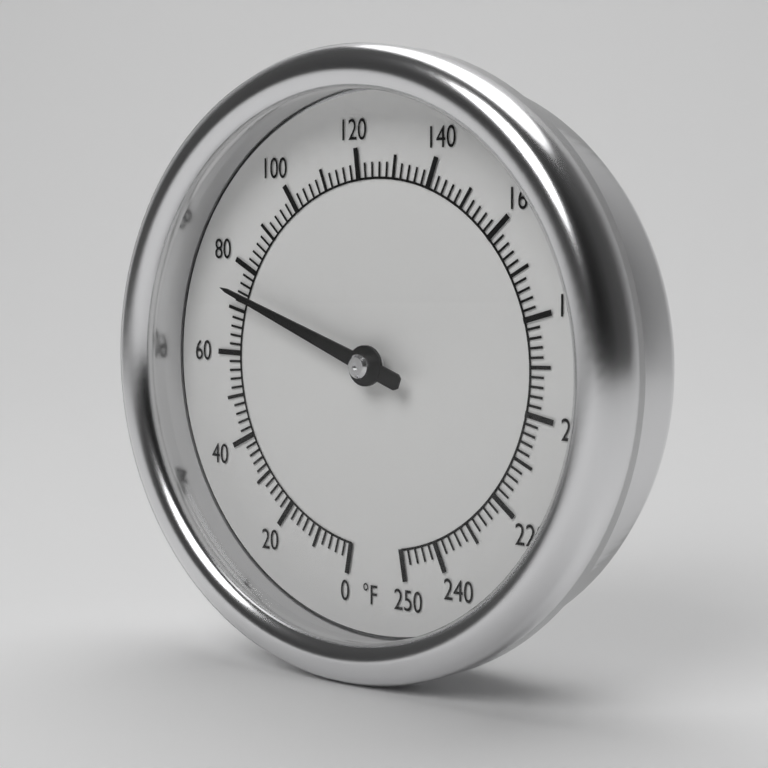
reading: 74 °F
